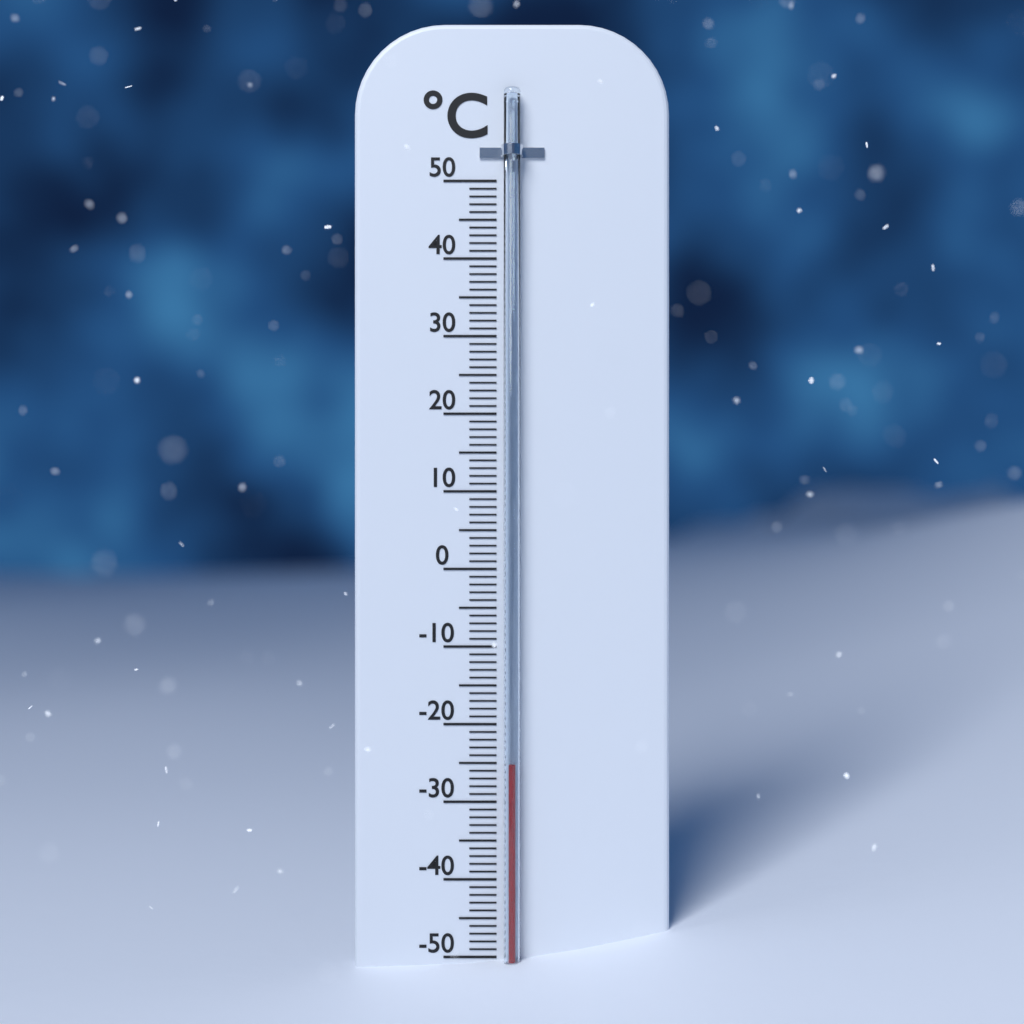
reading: -25 °C
